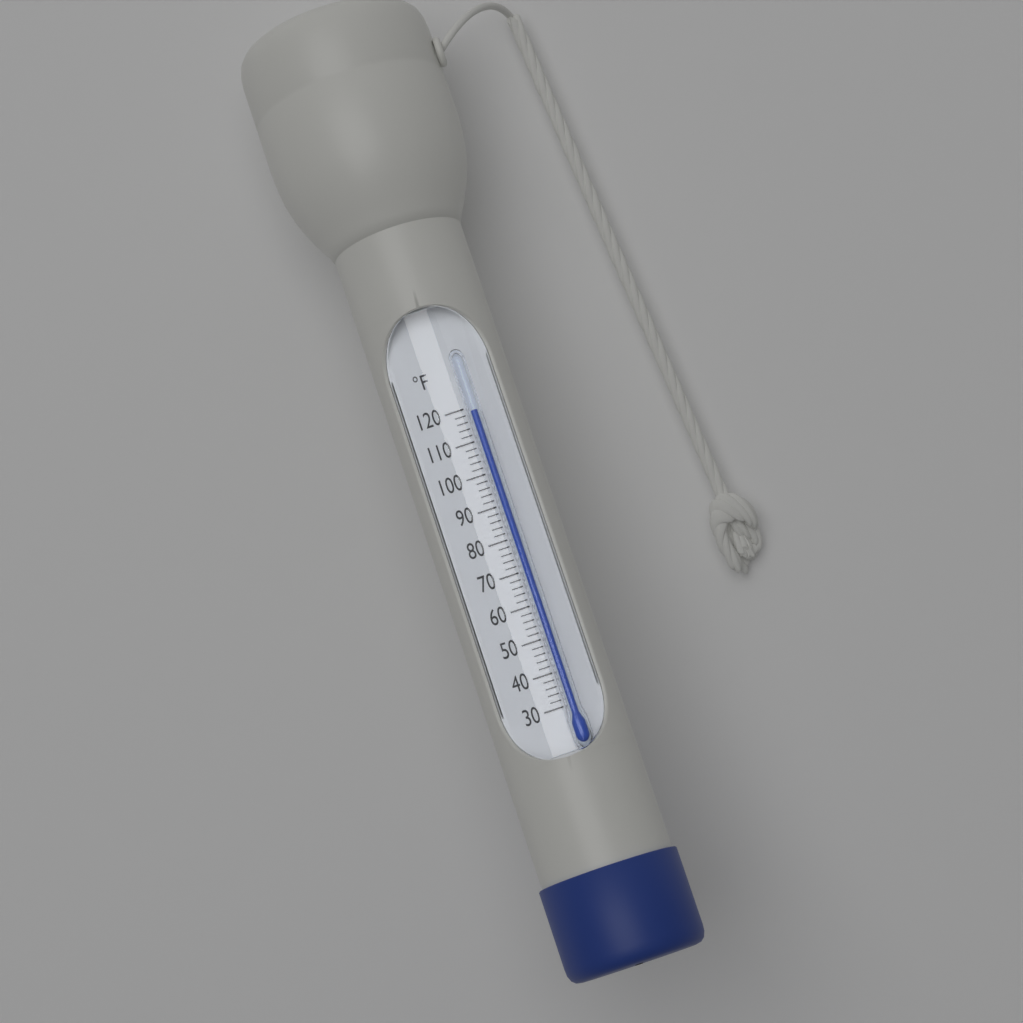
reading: 118 °F
